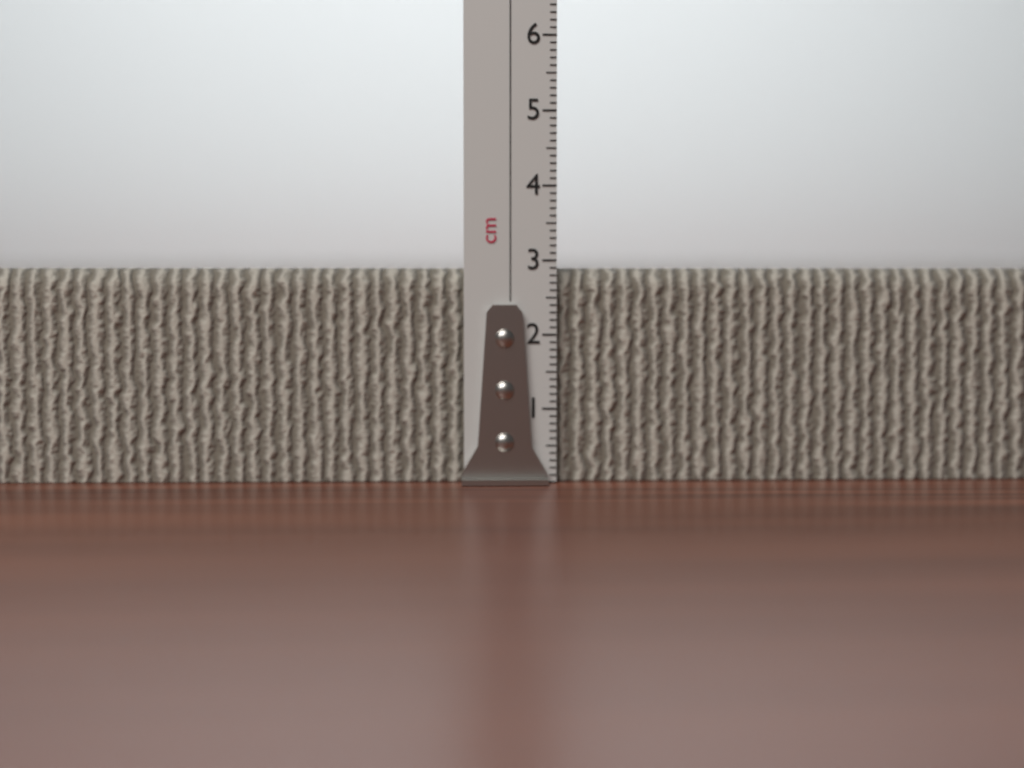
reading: 2.9 cm
